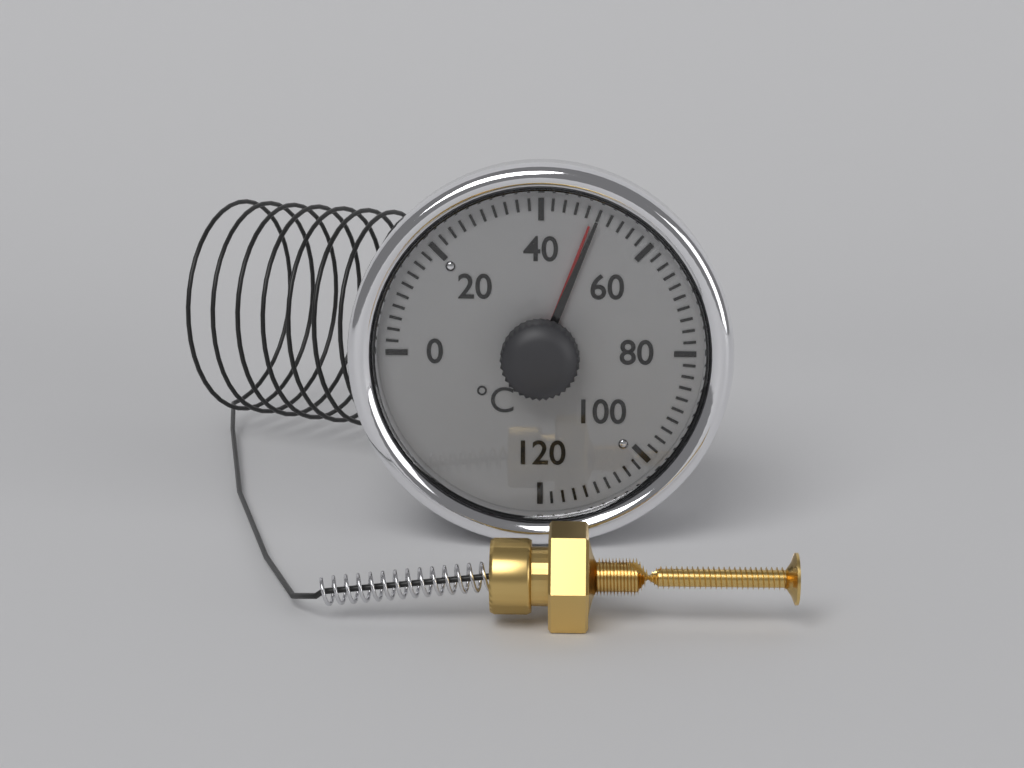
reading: 50 °C
